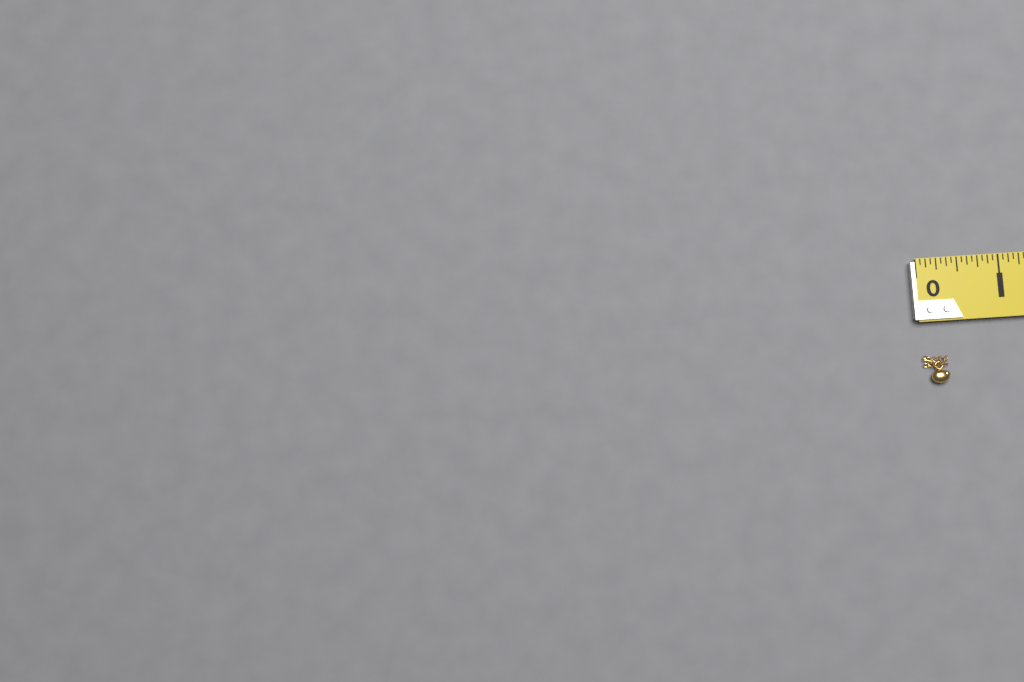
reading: 0.3125 in
